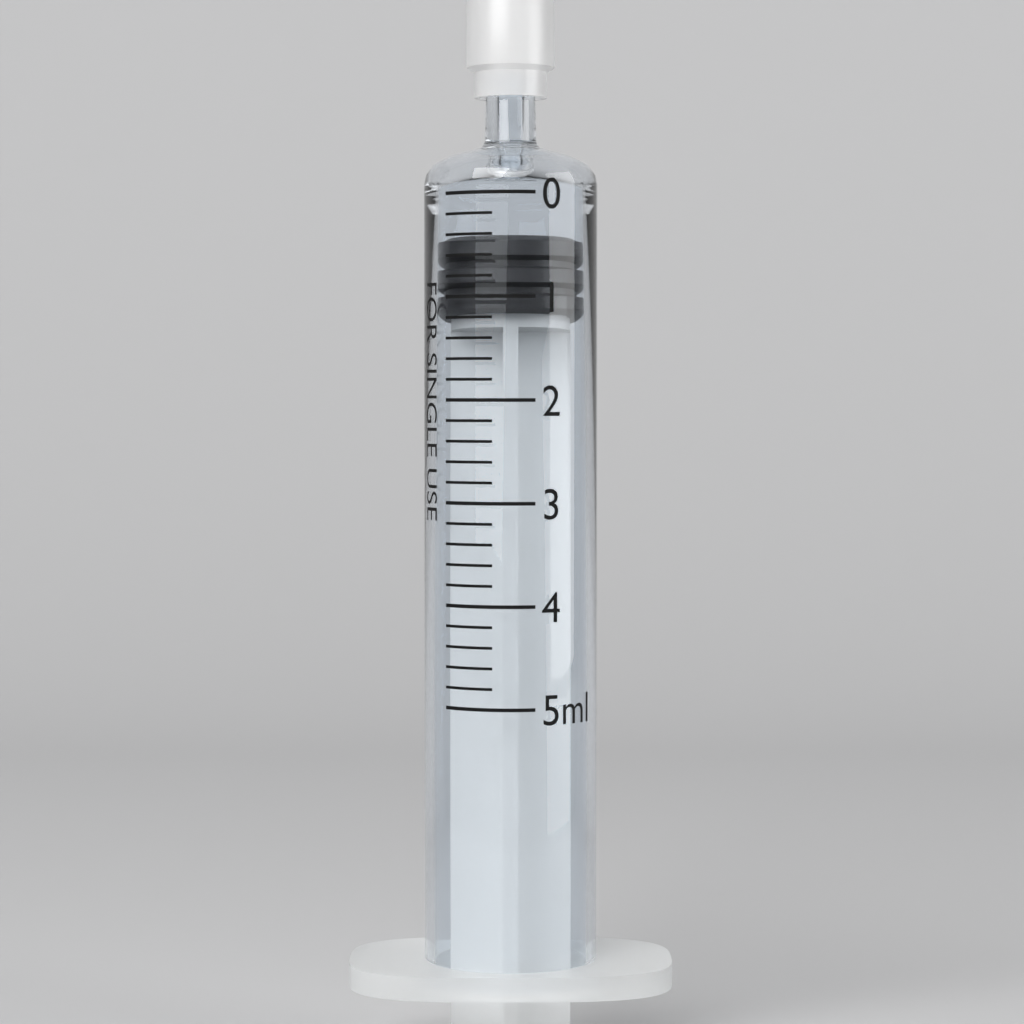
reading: 0.4 ml
